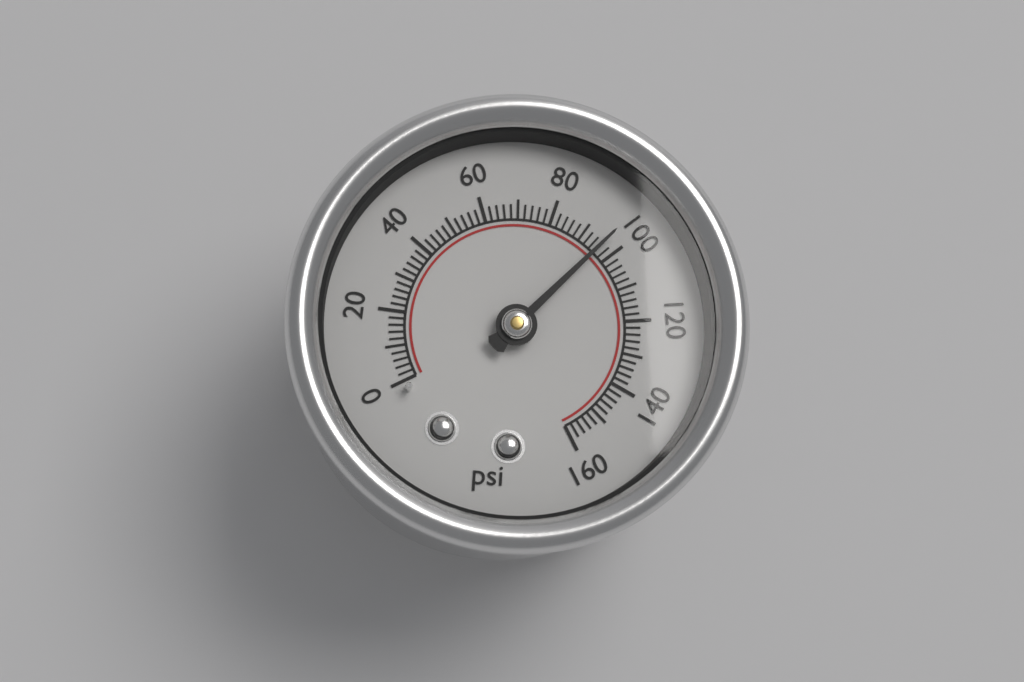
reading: 96 psi
